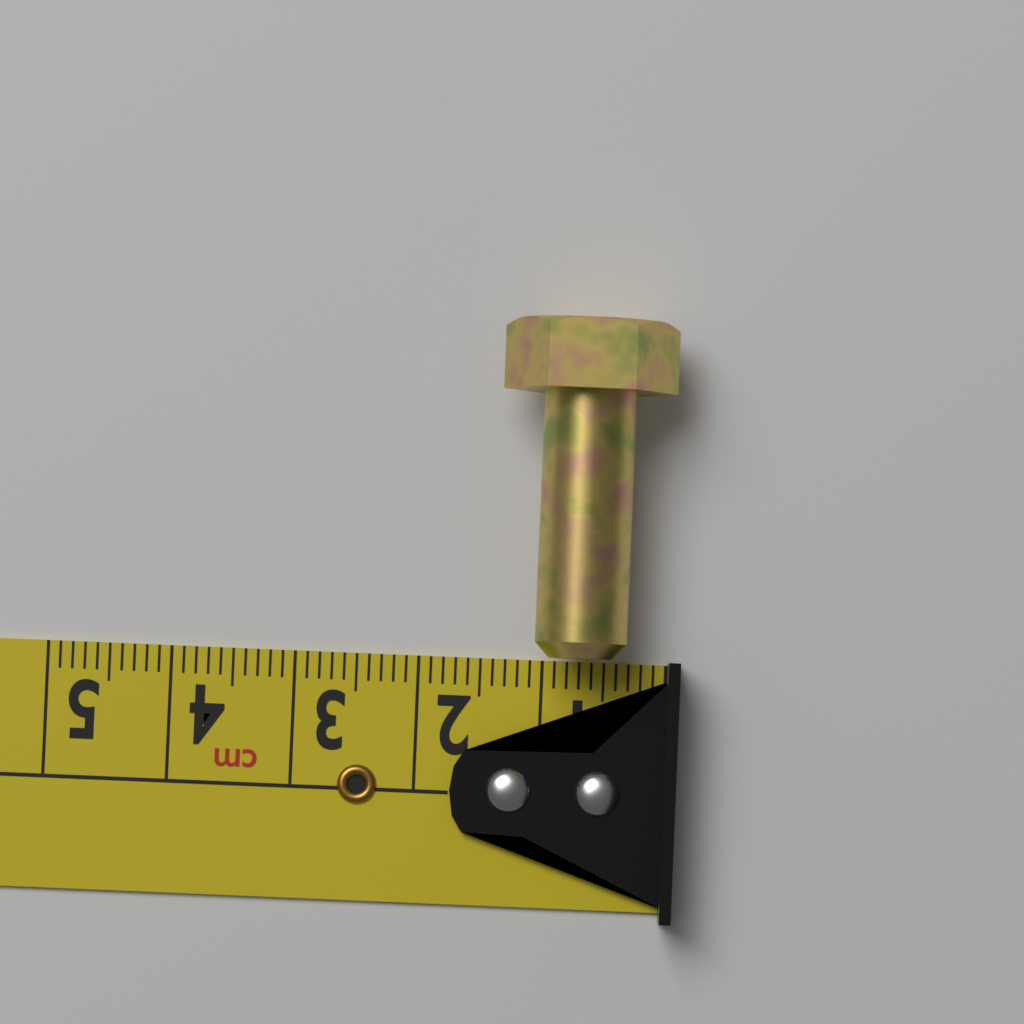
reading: 1.4 cm
